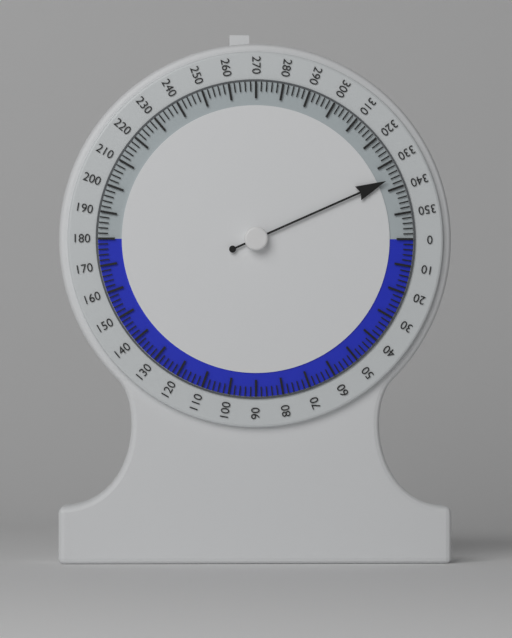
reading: 336 (no unit)
